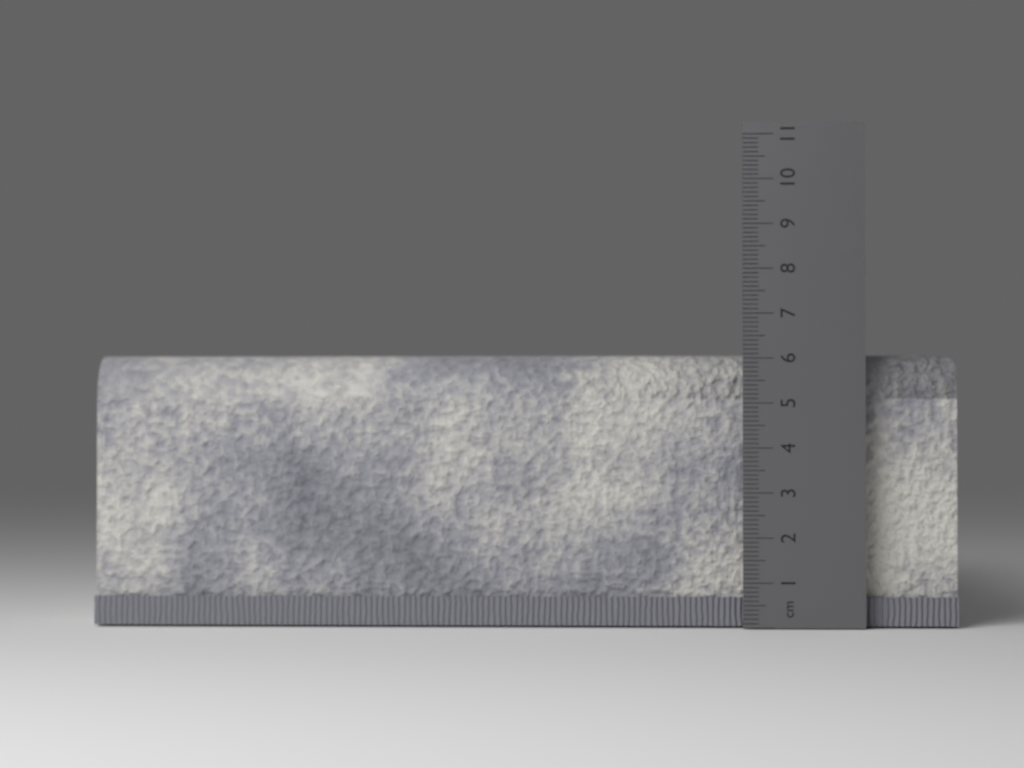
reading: 6.1 cm
